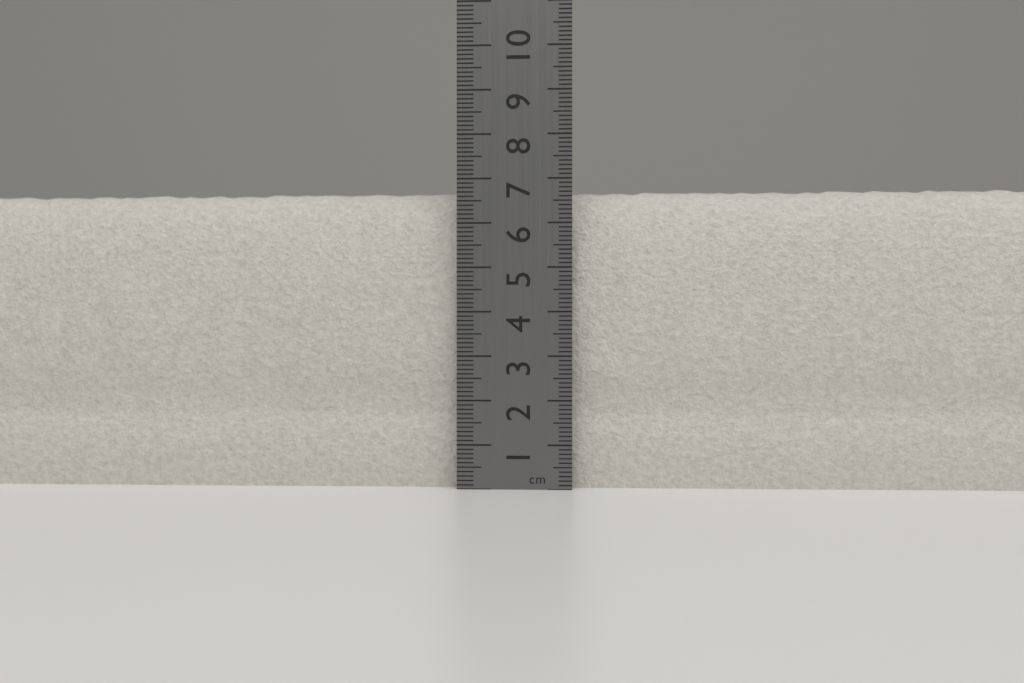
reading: 6.8 cm
